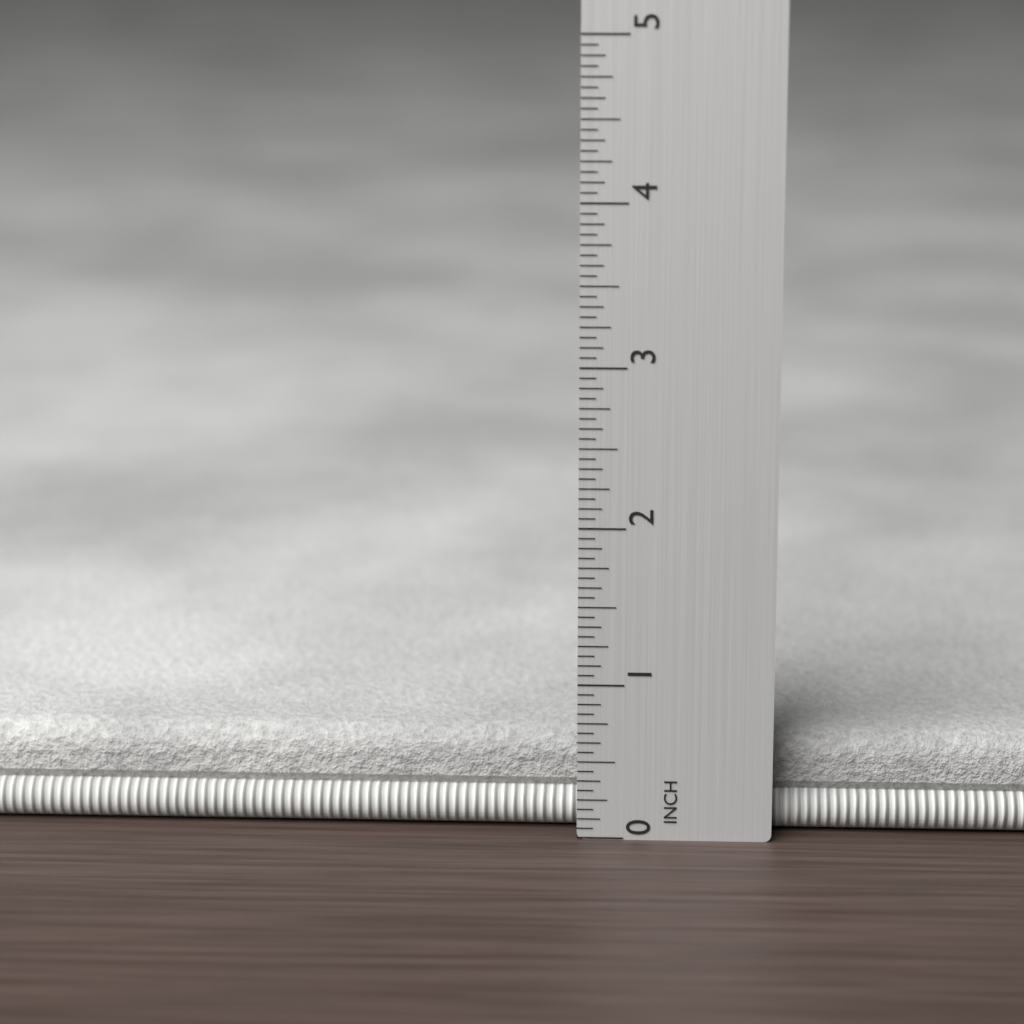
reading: 0.6250 in
